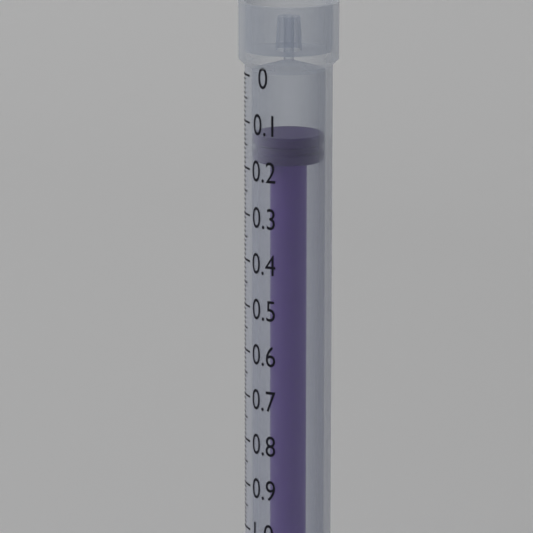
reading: 0.13 ml
